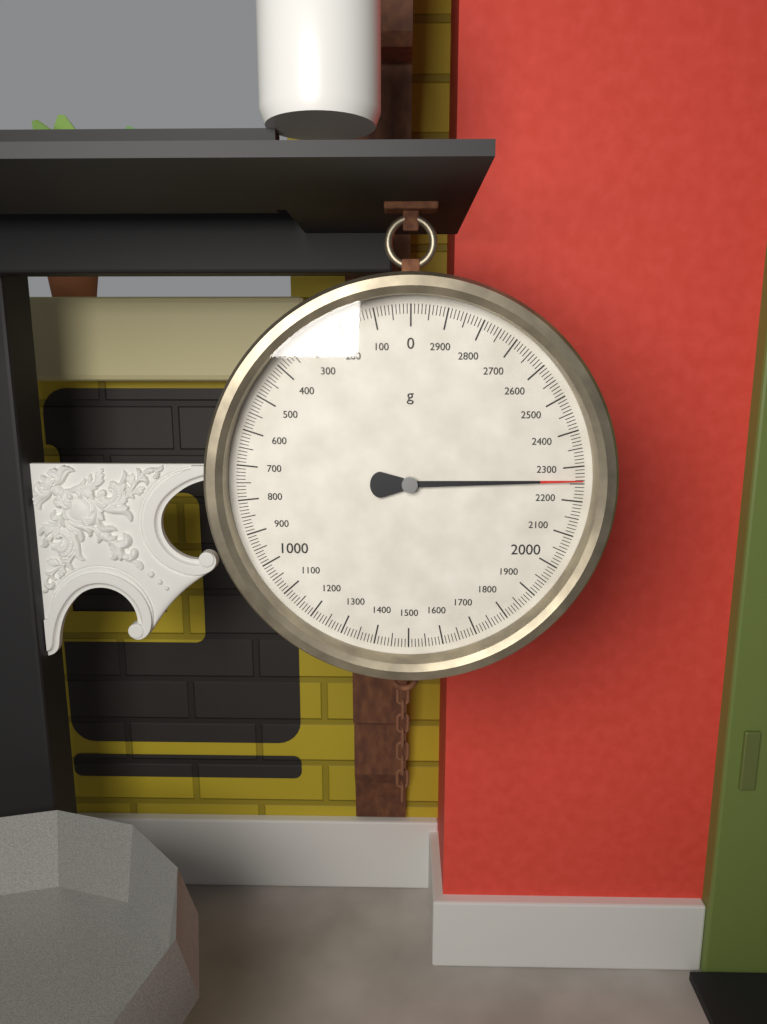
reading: 2260 g
